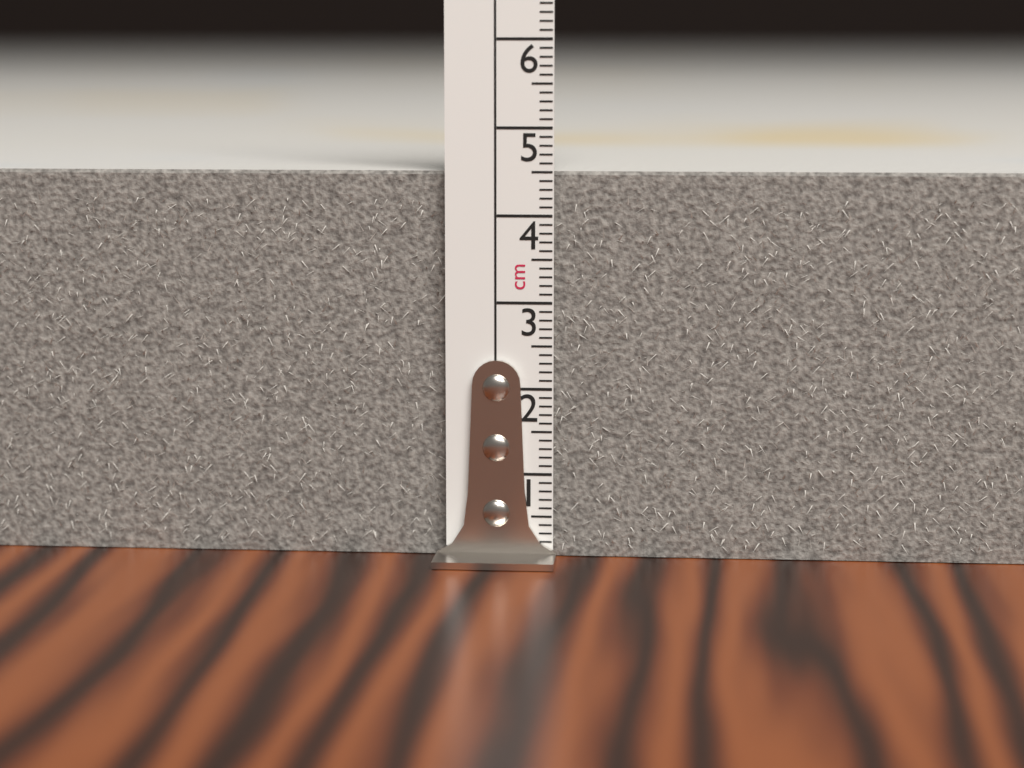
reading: 4.5 cm
